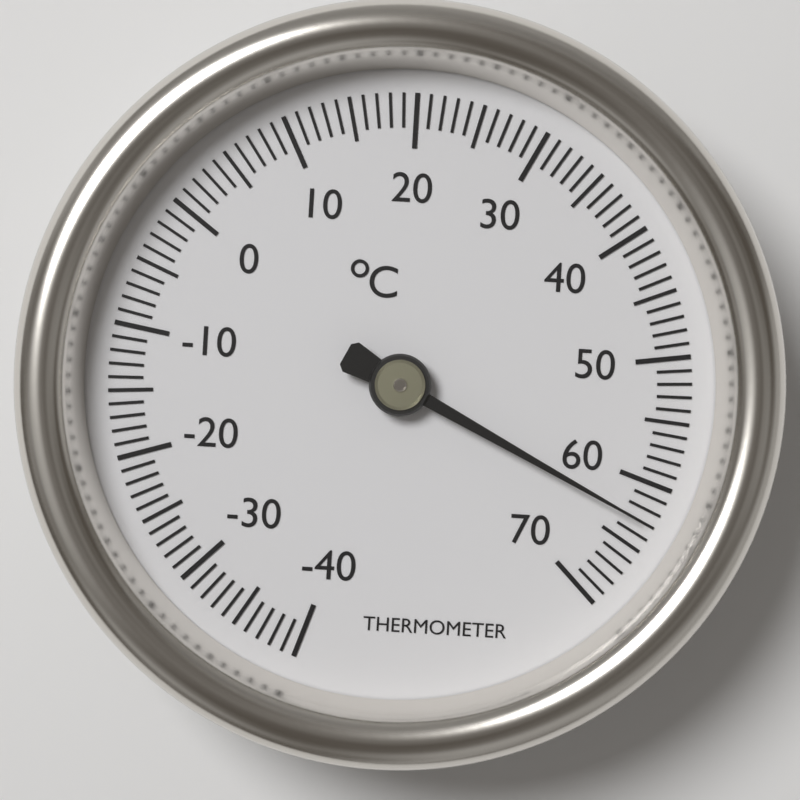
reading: 63 °C
